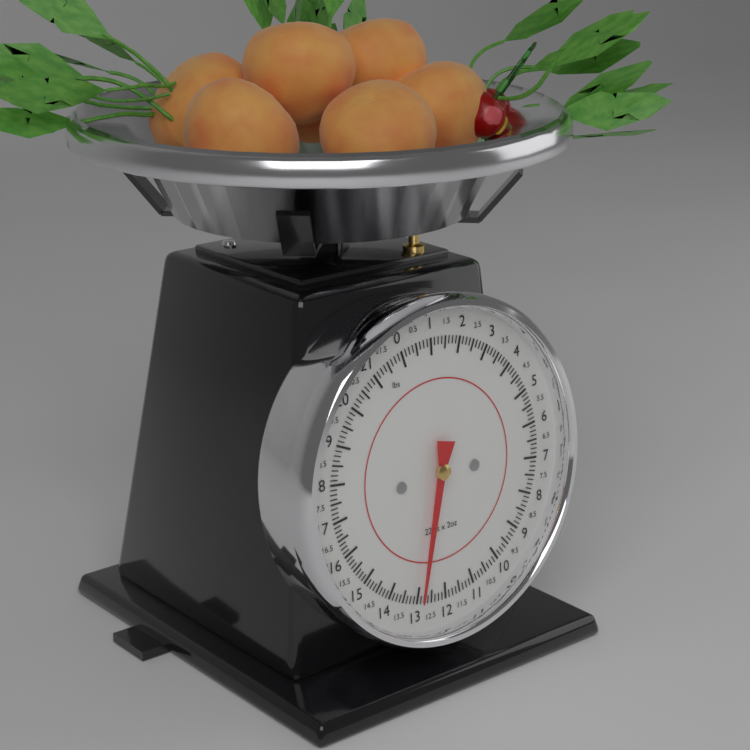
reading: 12.875 lbs
